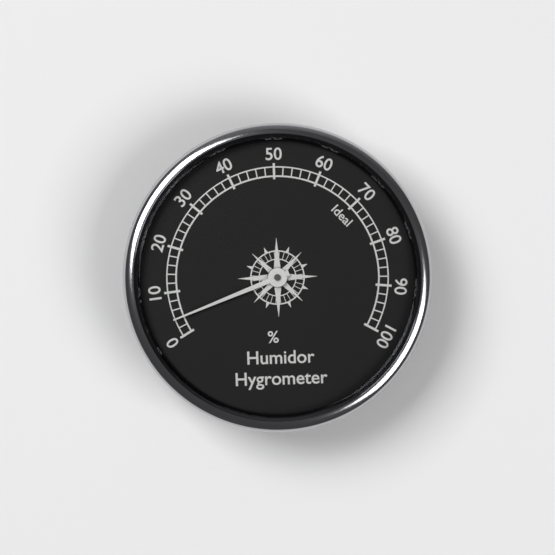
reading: 4 %
